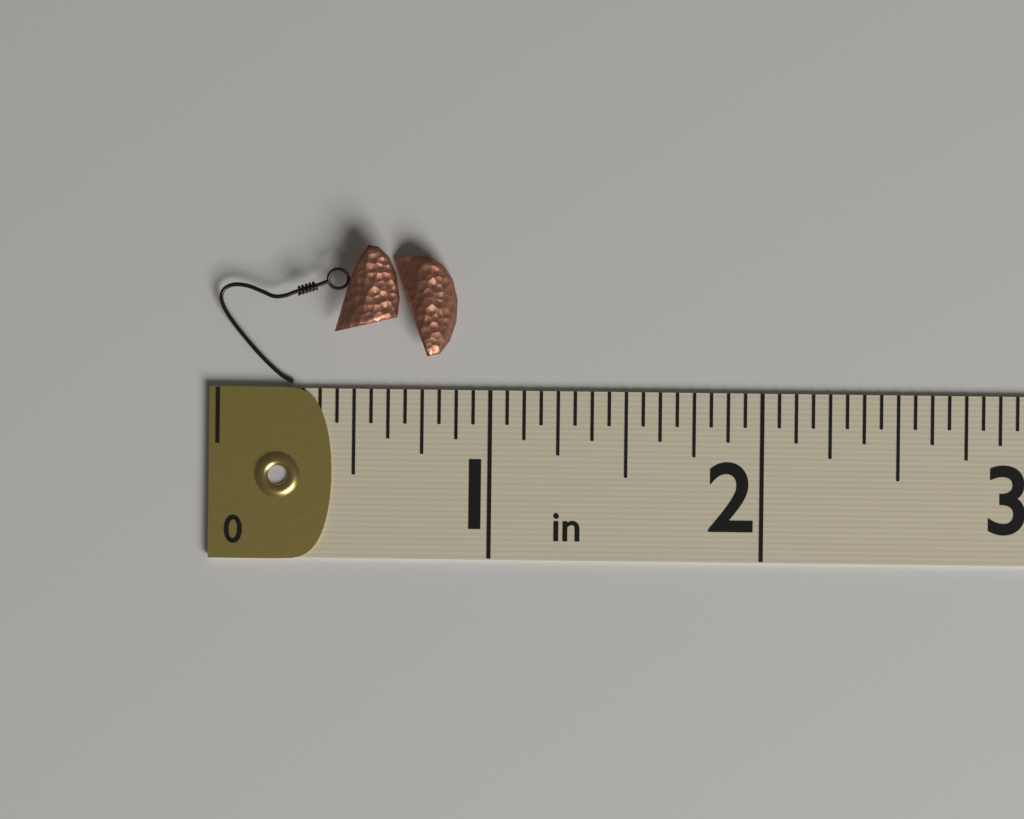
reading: 0.8750 in
